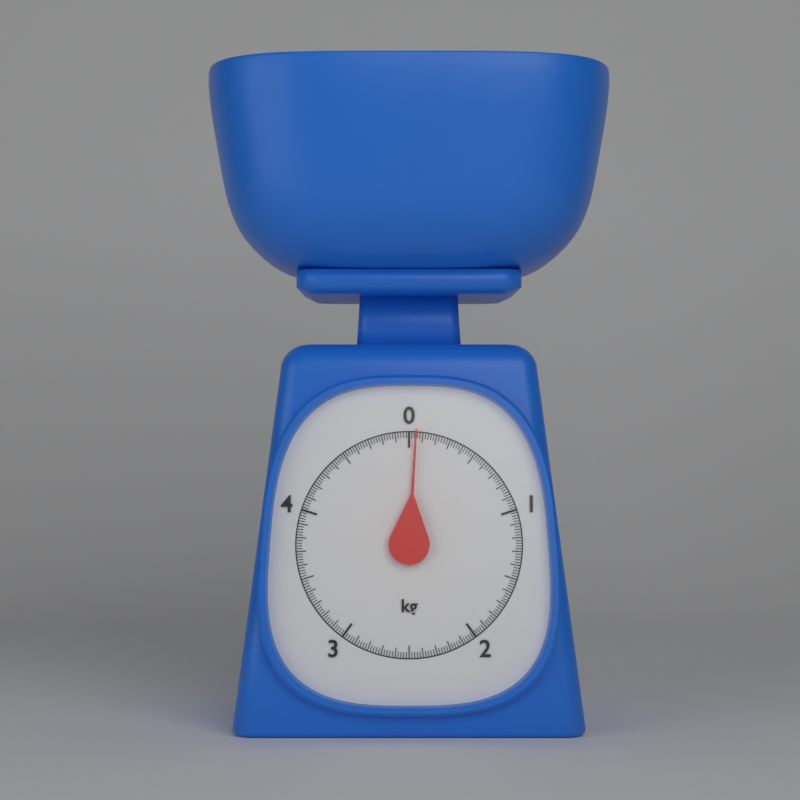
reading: 0.05 kg
